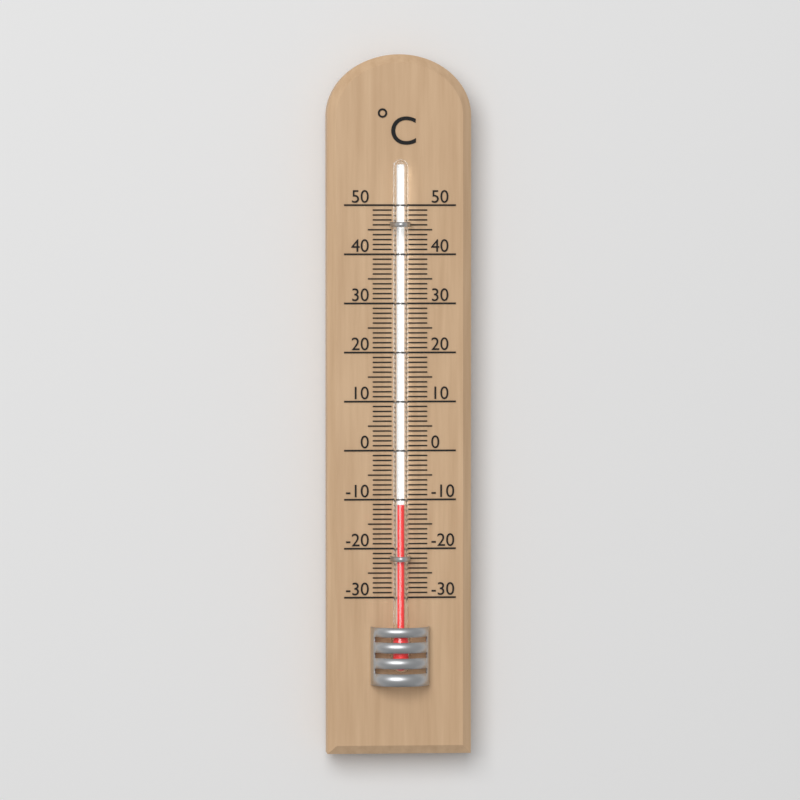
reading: -11 °C
